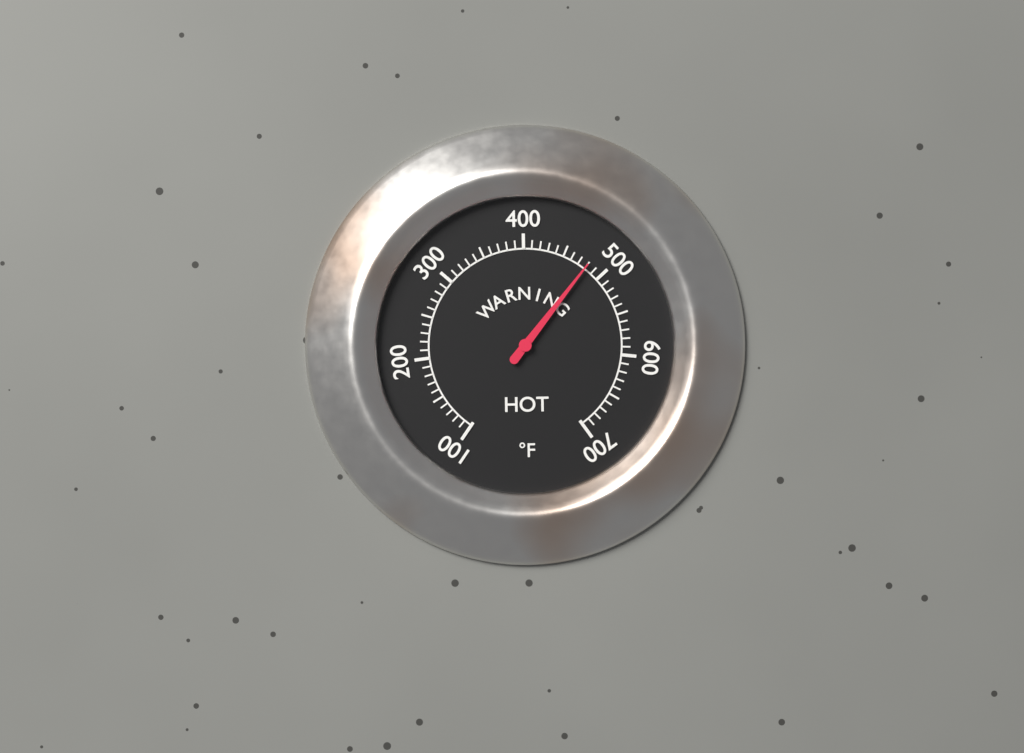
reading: 480 °F
